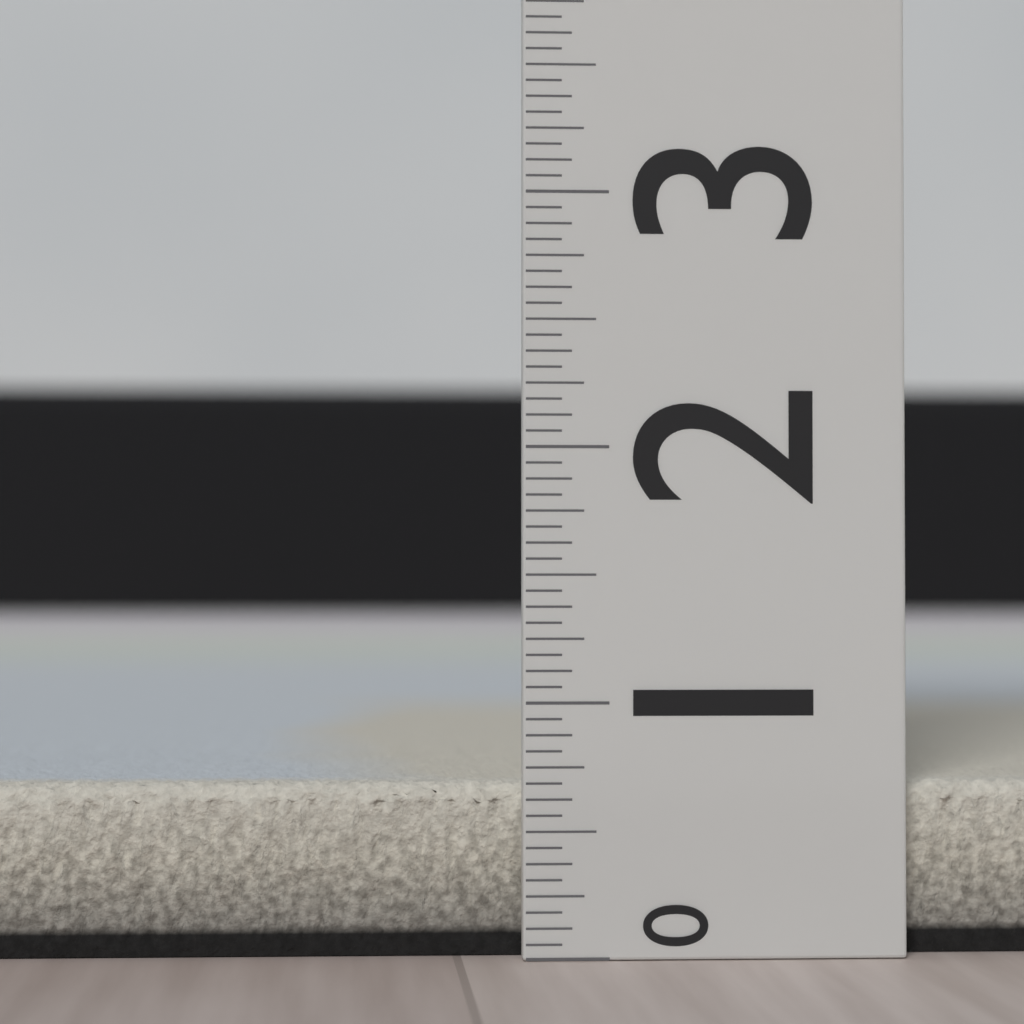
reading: 0.6875 (no unit)
